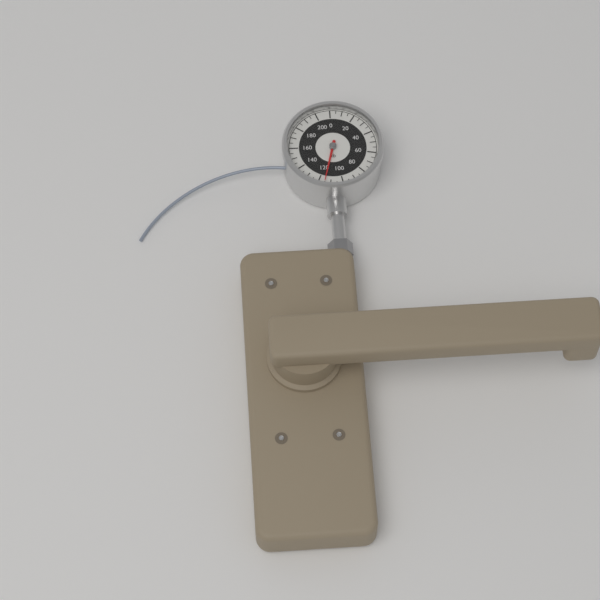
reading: 115 lb
